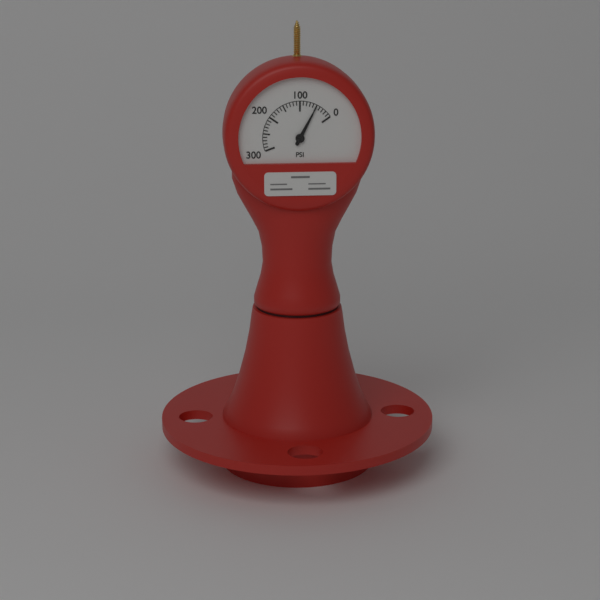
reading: 50 psi
